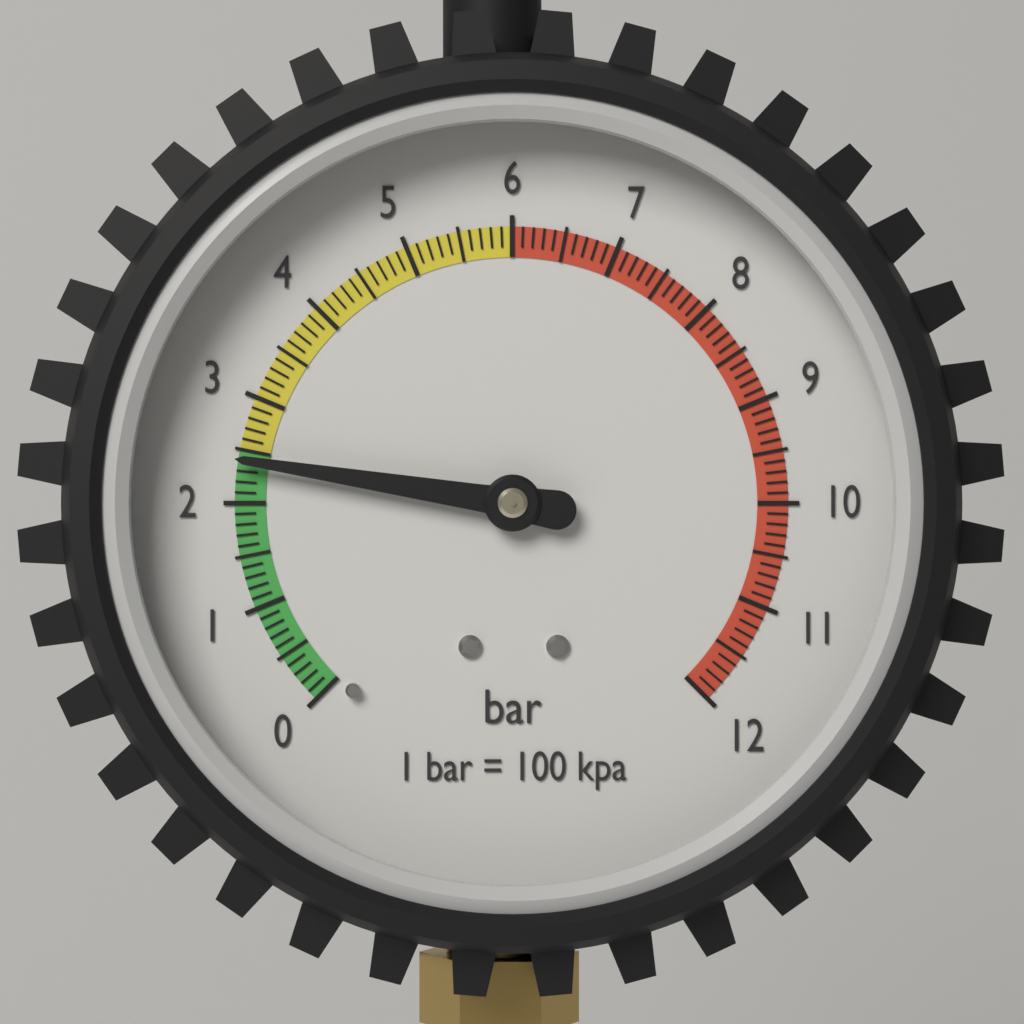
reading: 2.4 bar
